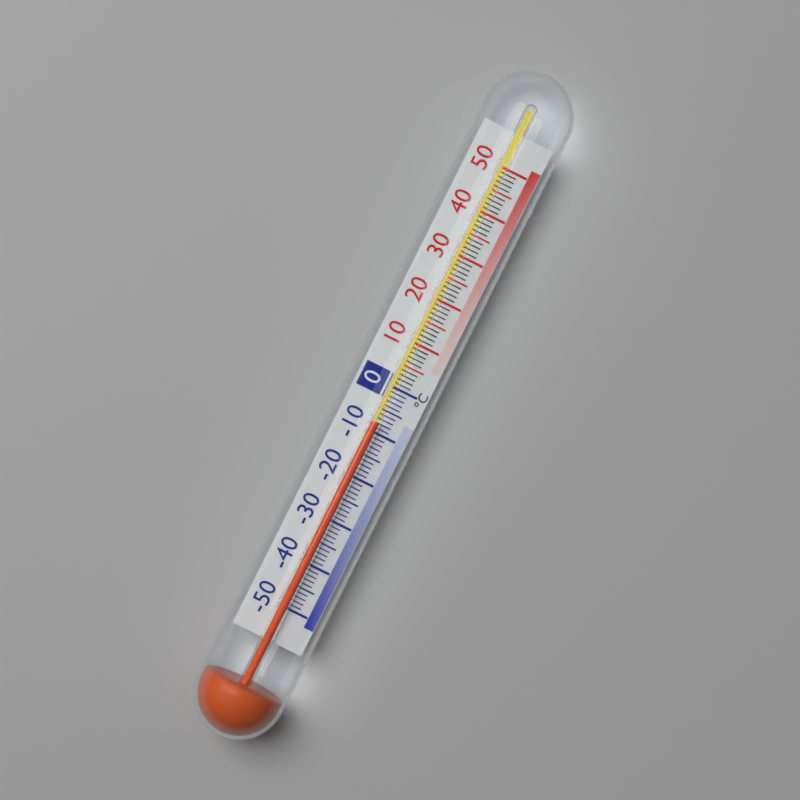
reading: -8 °C
